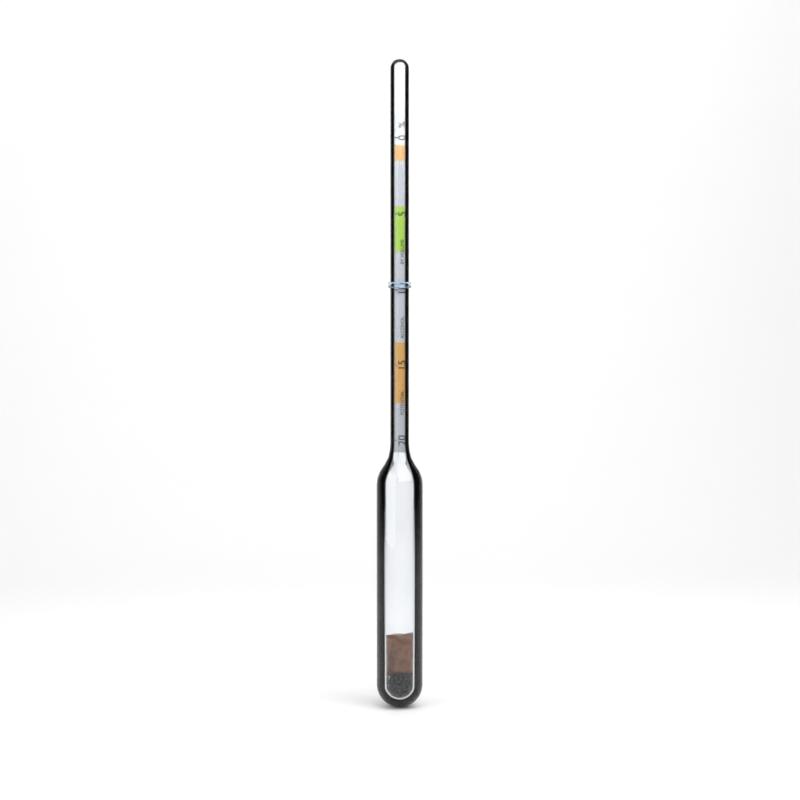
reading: 9.5 %
